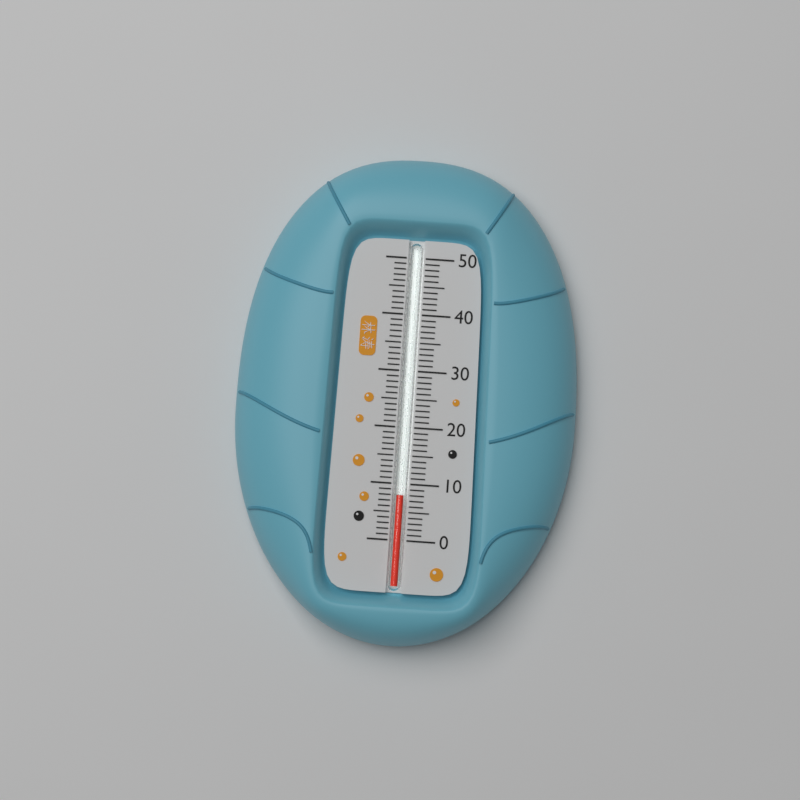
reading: 8 (no unit)
